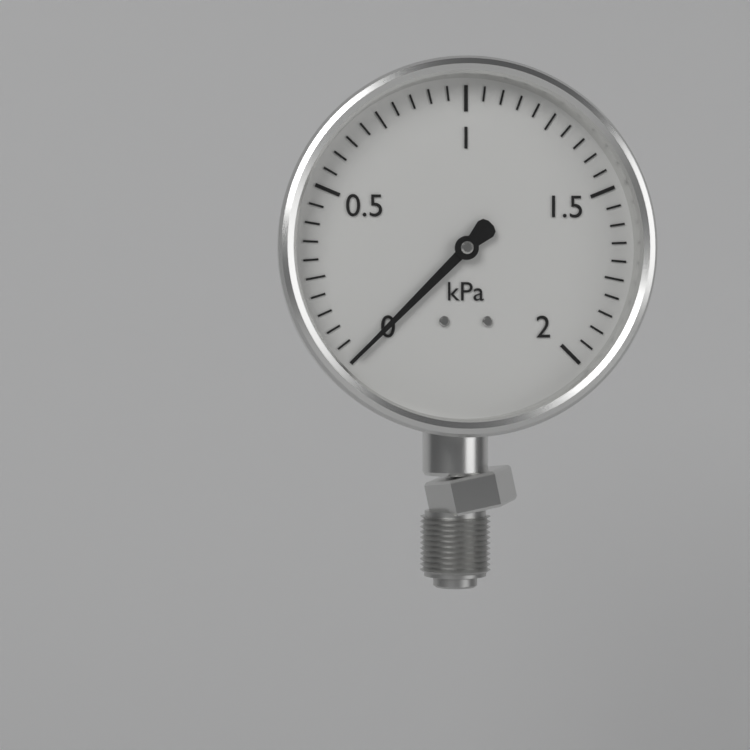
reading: 0.00 kPa
